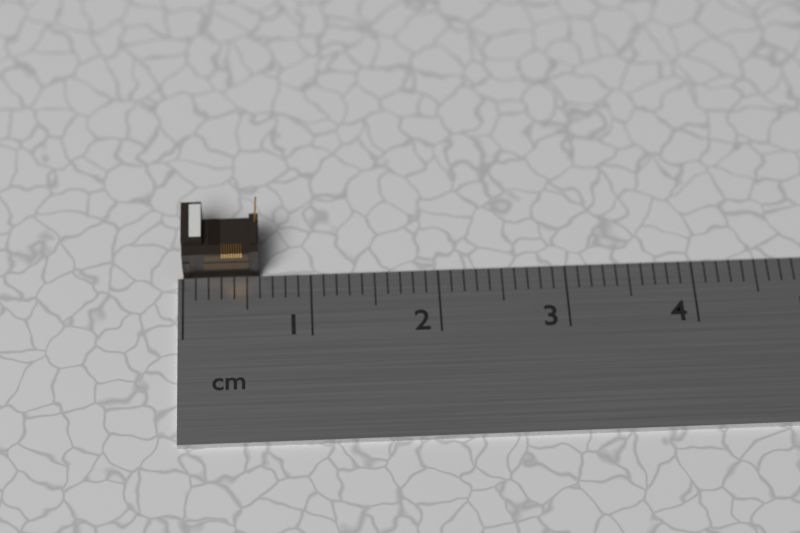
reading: 0.6 cm
